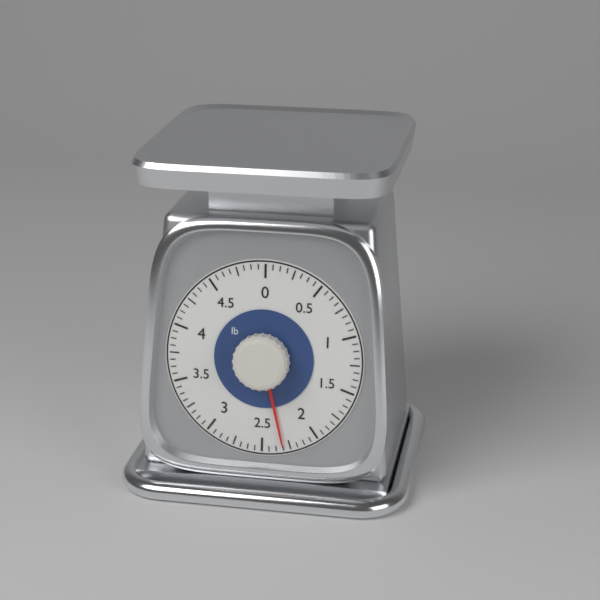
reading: 2.3125 lb
